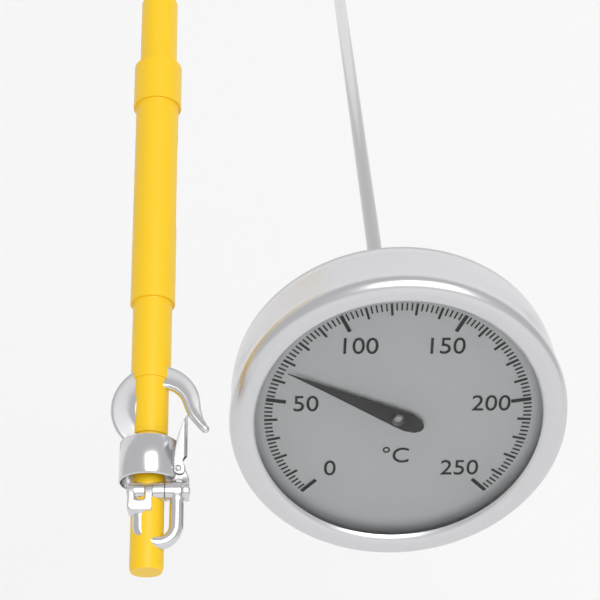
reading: 66 °C
